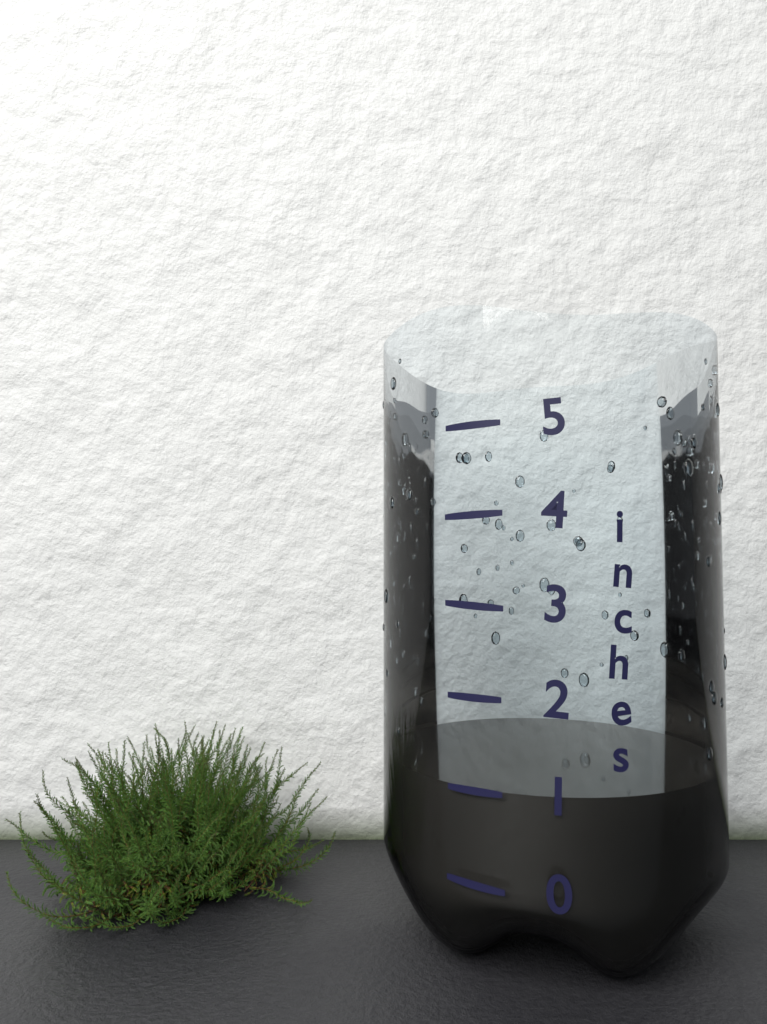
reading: 1 in
